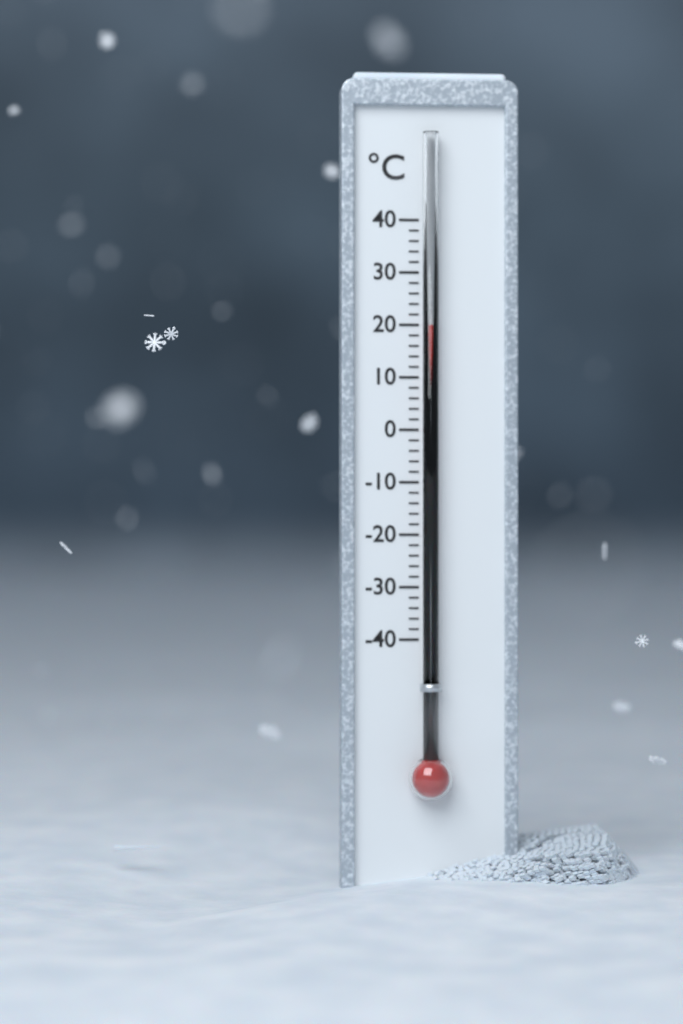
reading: 20 °C
